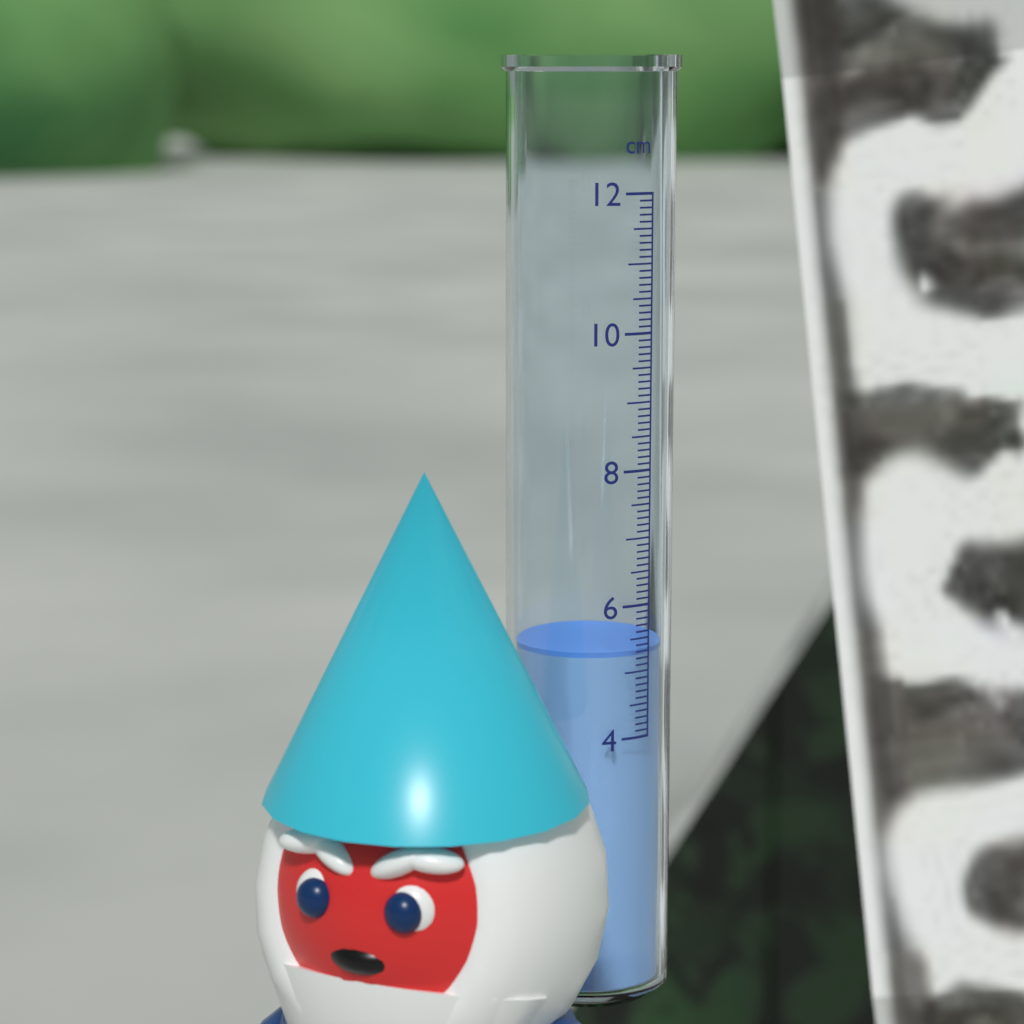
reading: 5.3 cm
